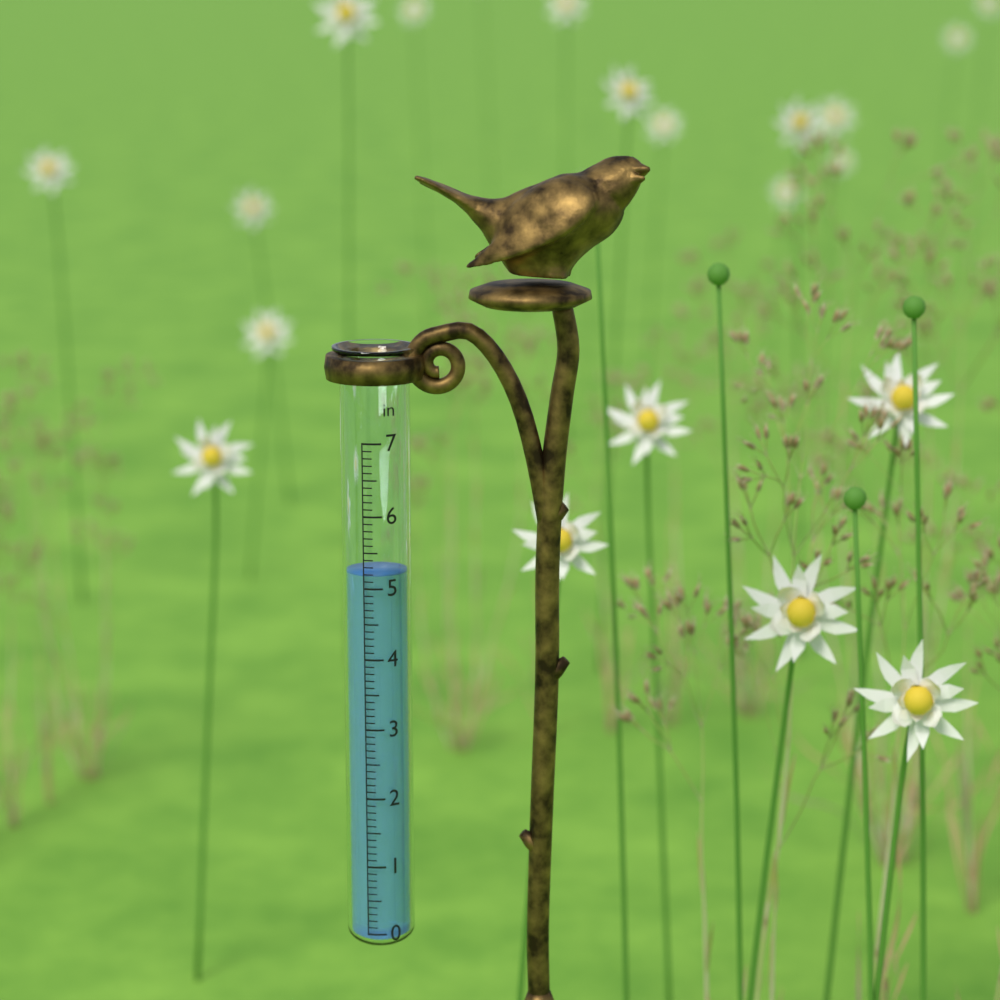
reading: 5.2 in
